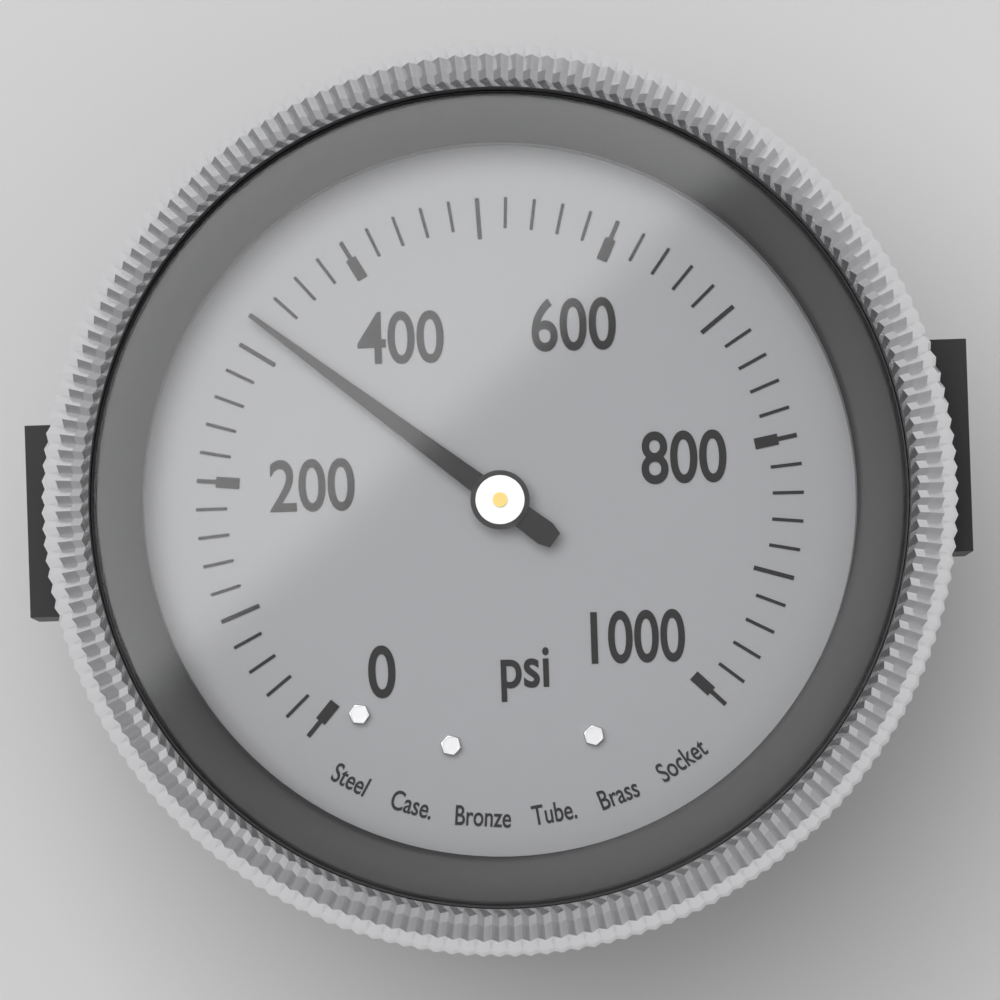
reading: 320 psi
